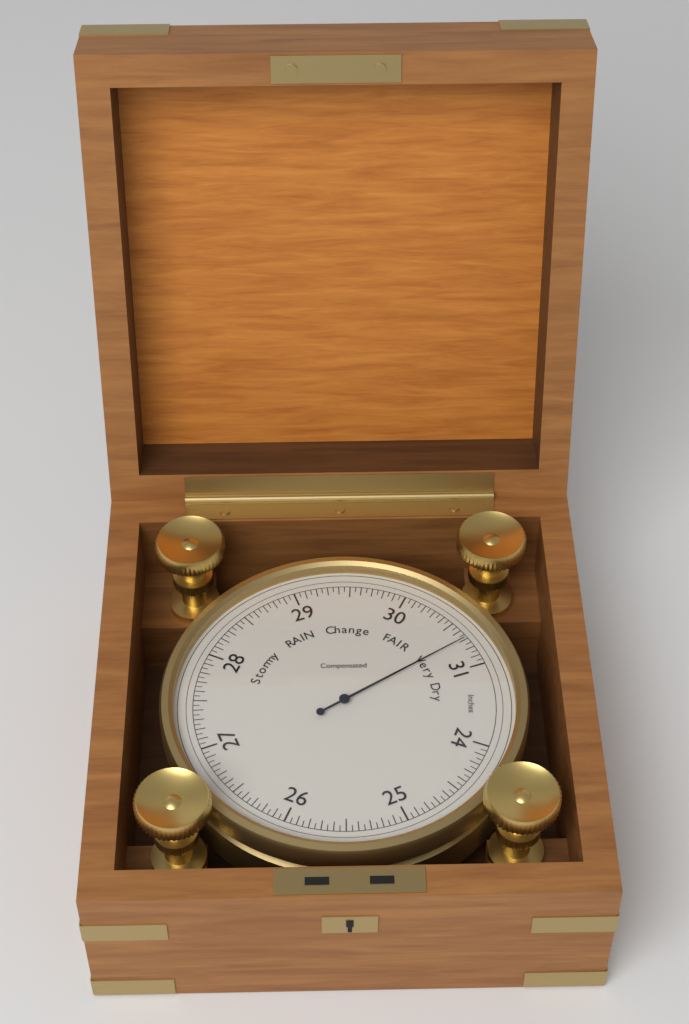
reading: 30.70 inHg
